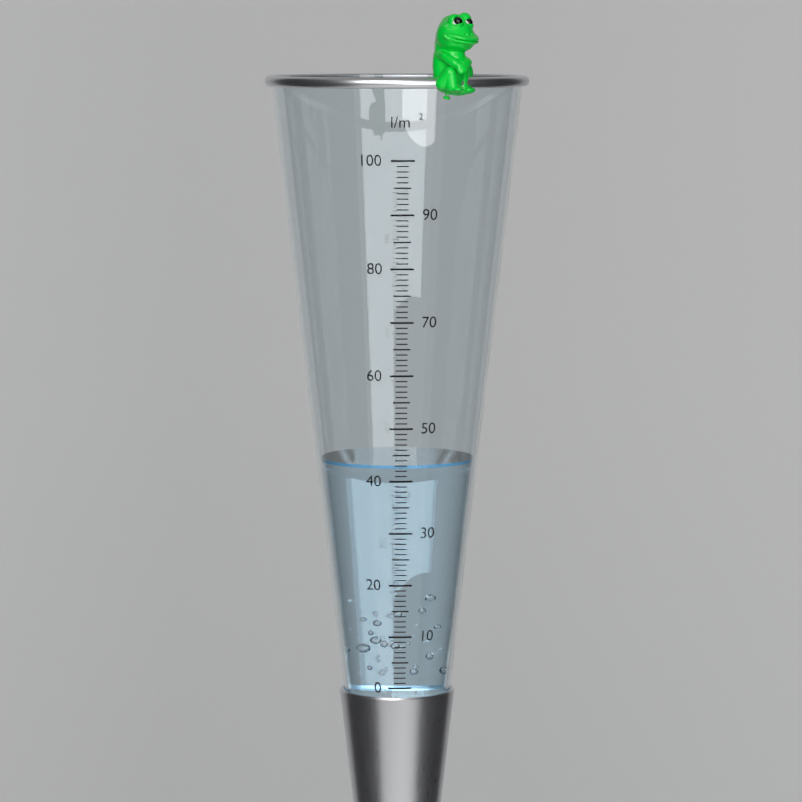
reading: 43 l/m²
